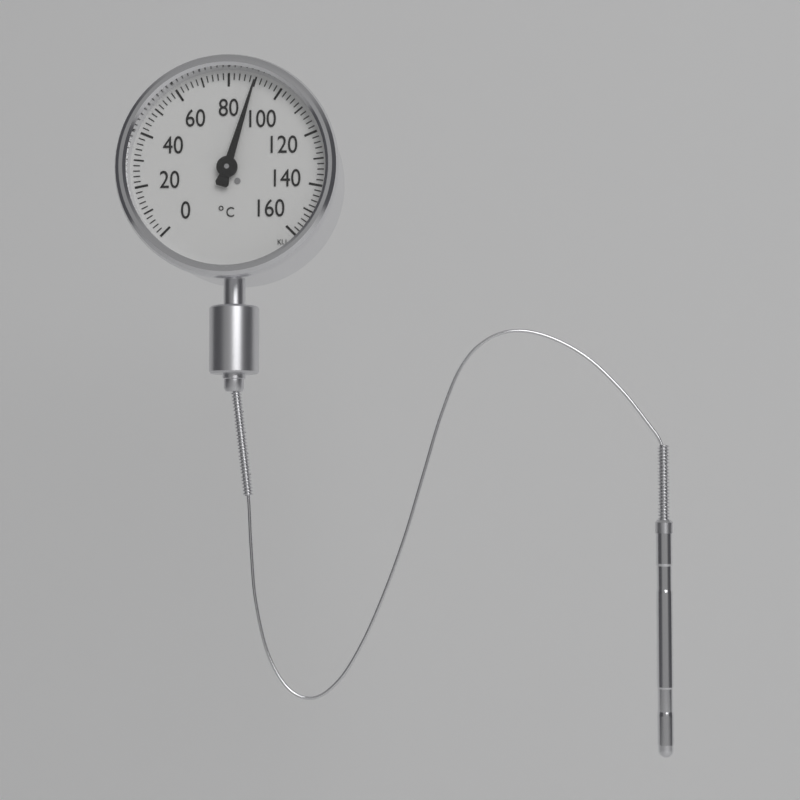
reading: 90 °C
